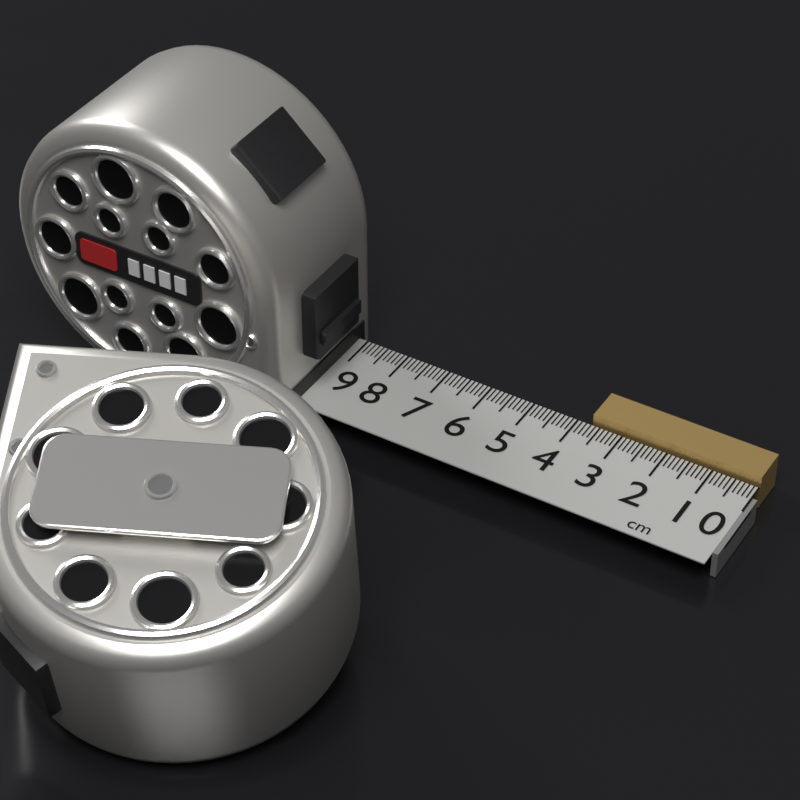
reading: 3.7 cm
